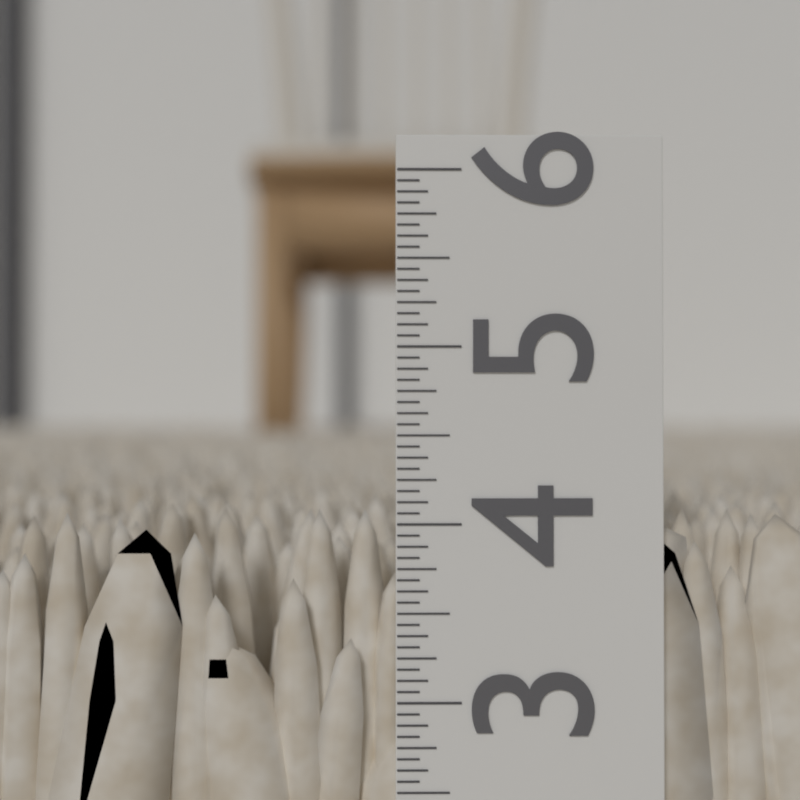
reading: 4.0625 in
